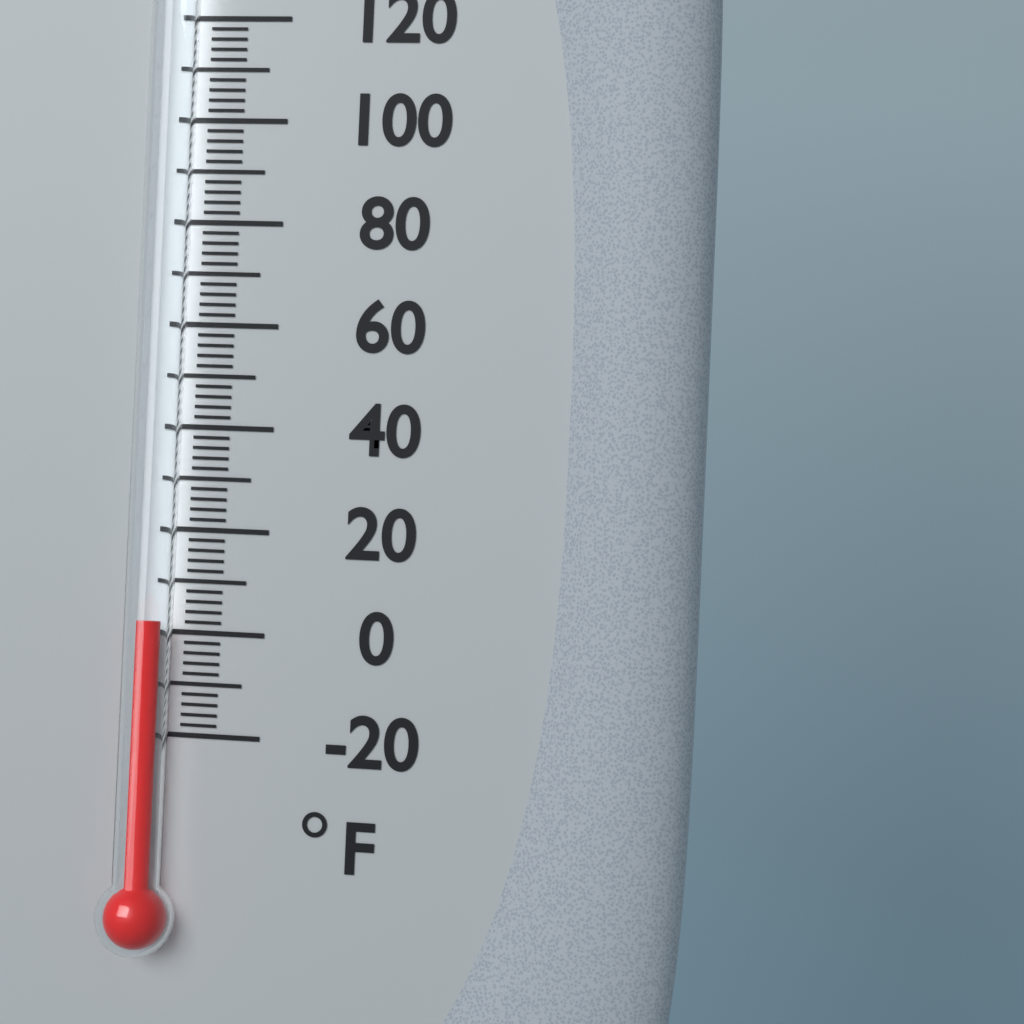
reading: 2 °F
